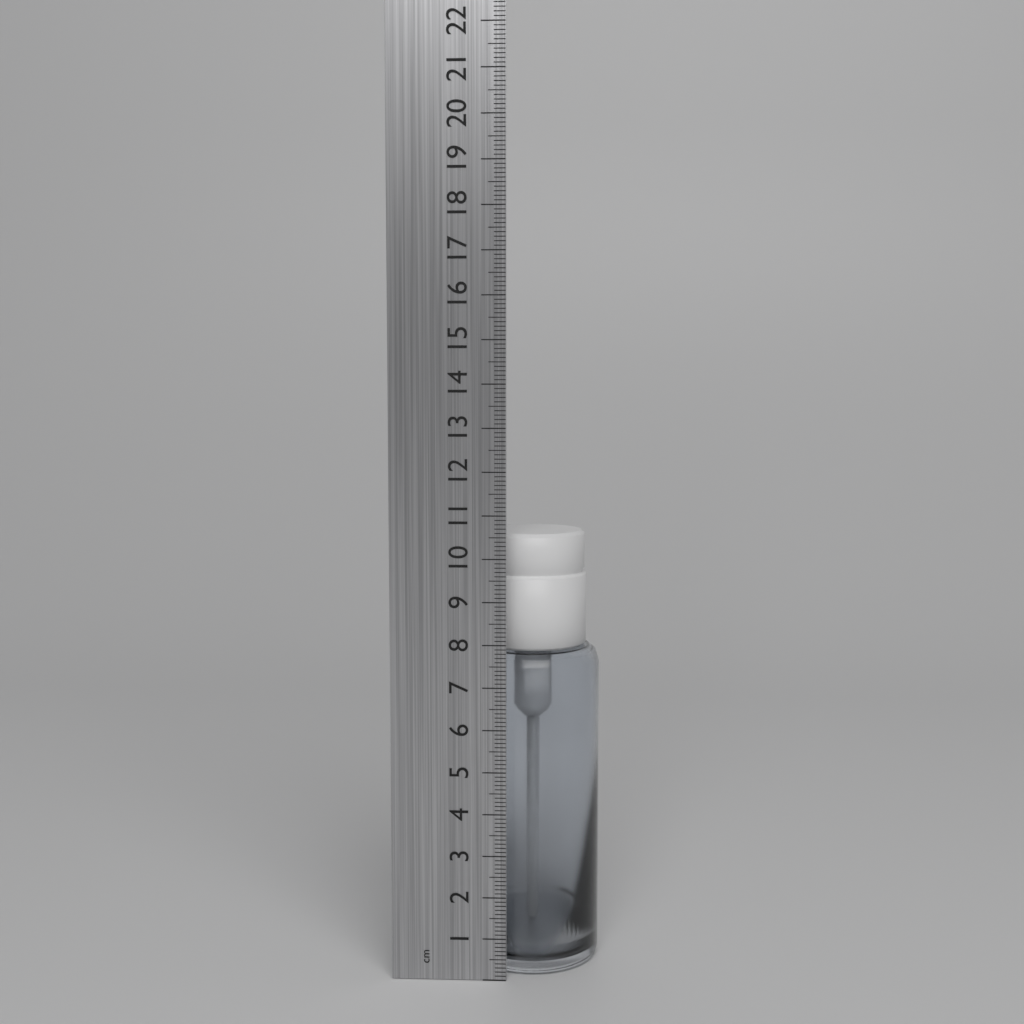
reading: 10.5 cm
